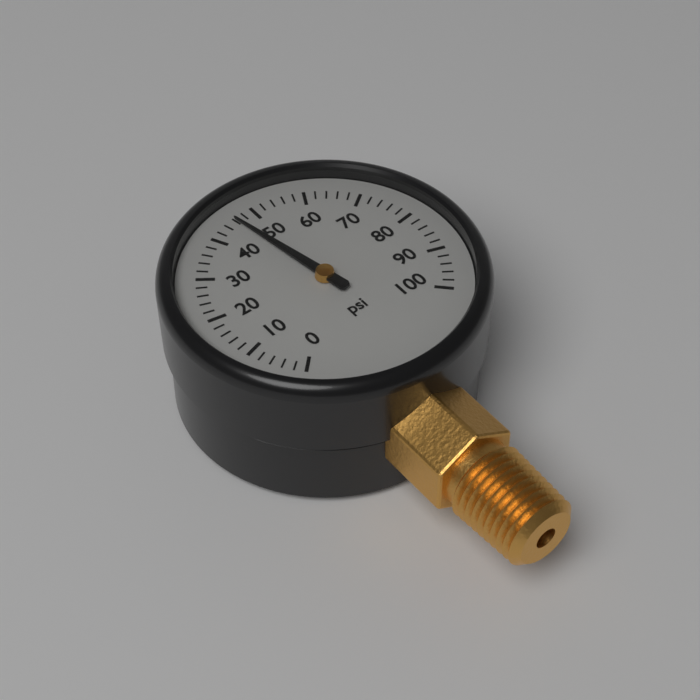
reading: 46 psi
